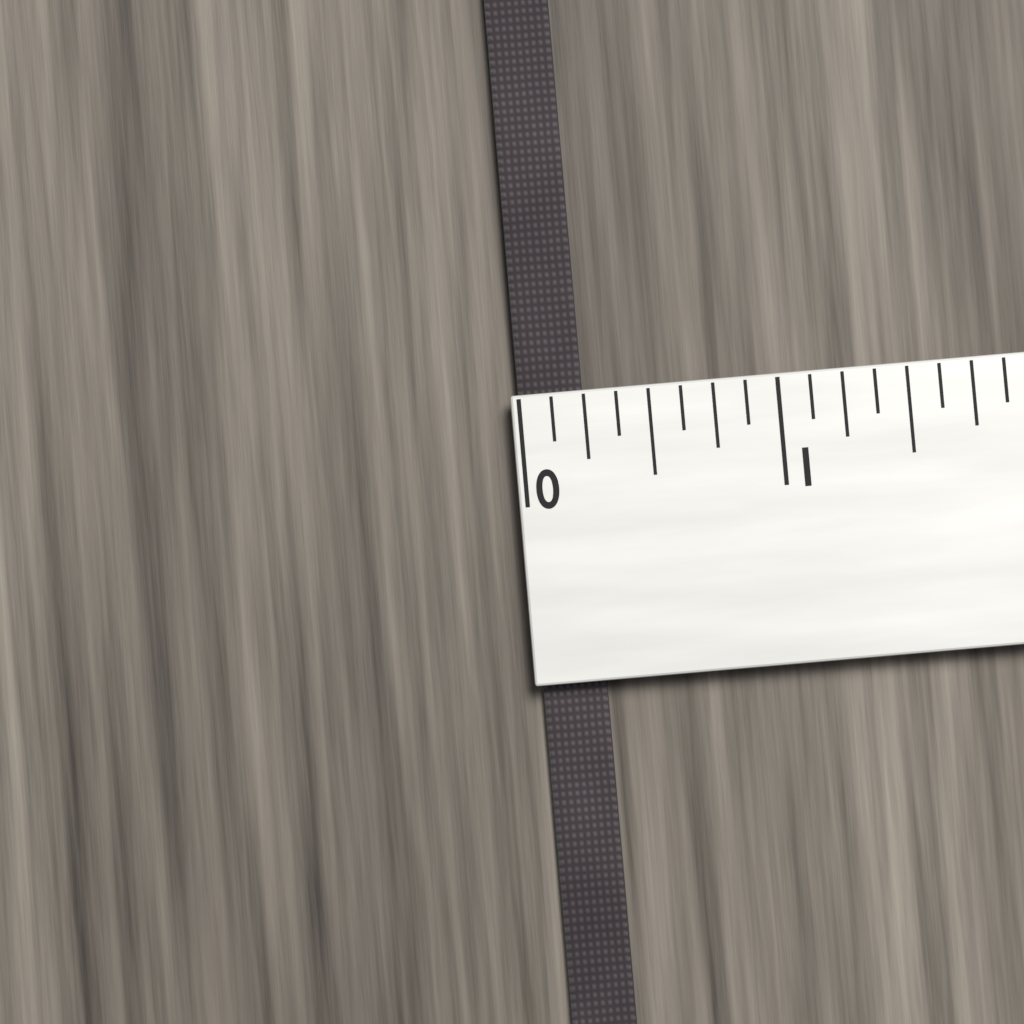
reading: 0.250 (no unit)
